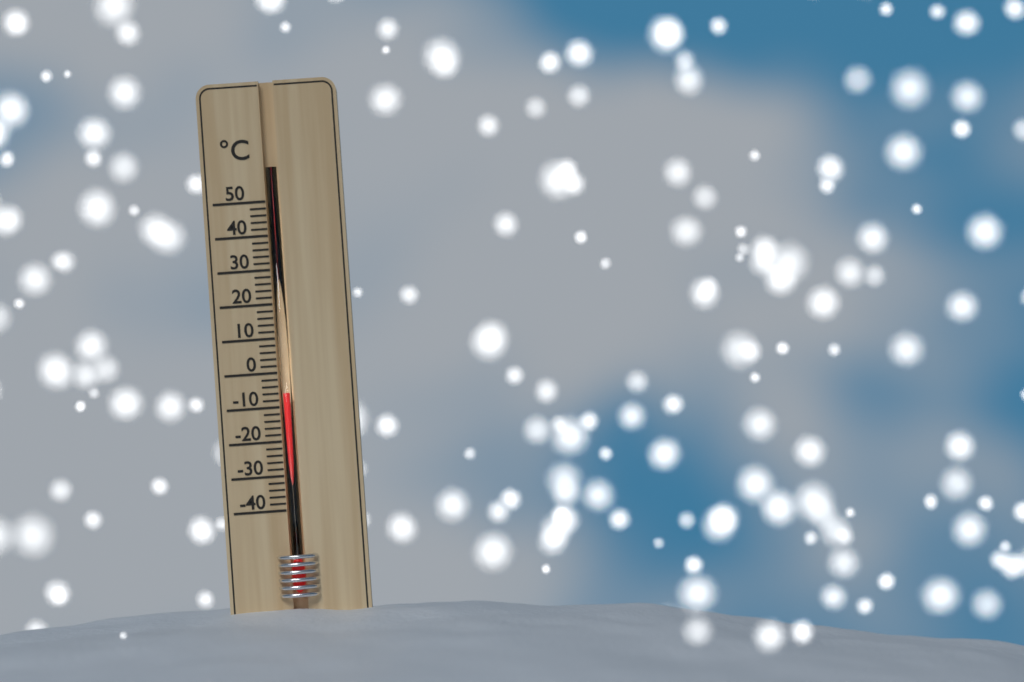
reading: -6 °C
